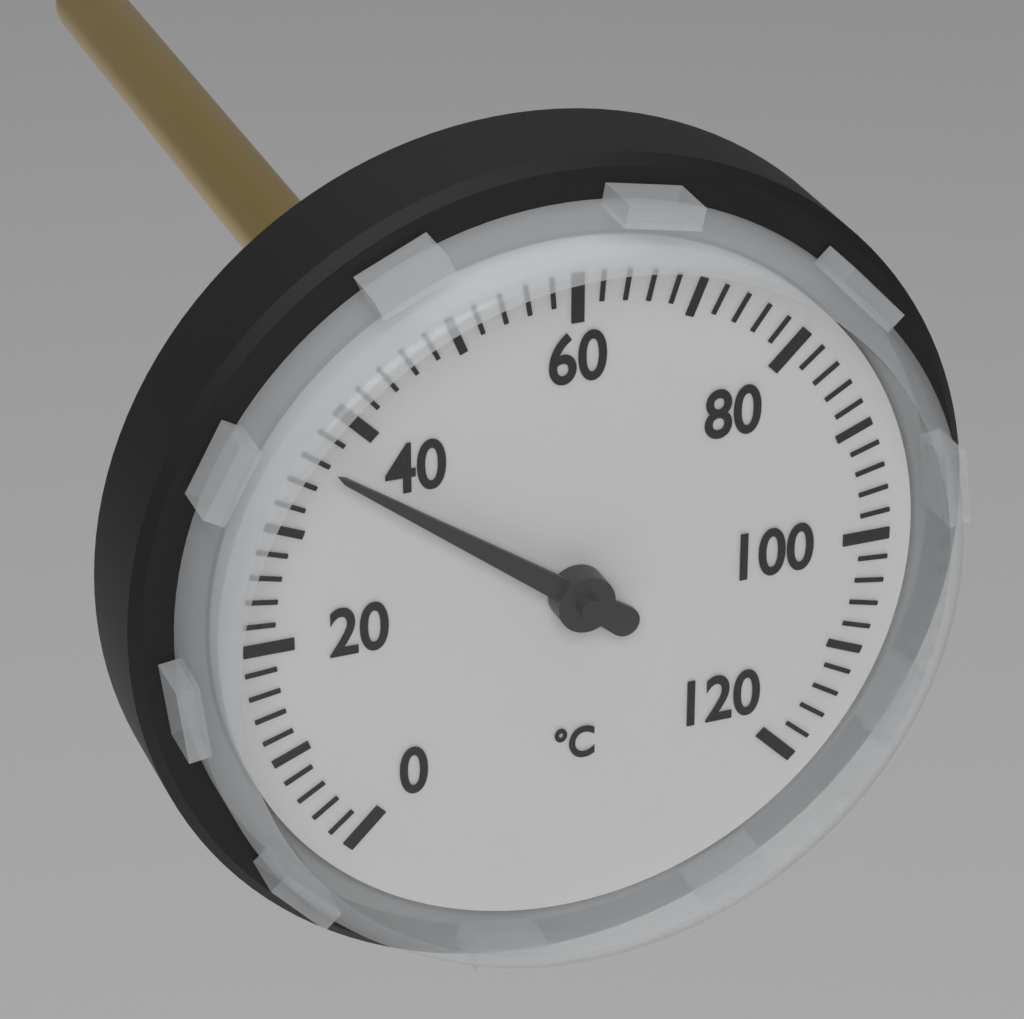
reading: 36 °C
